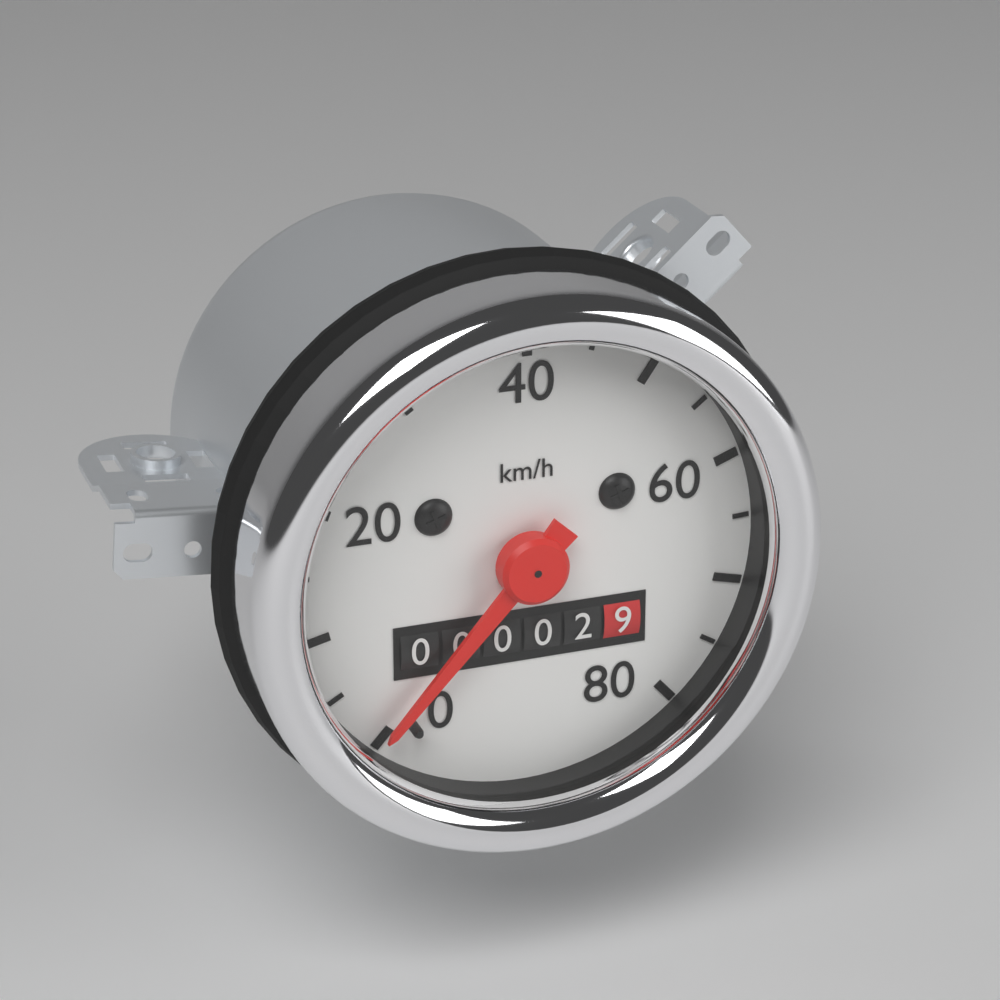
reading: 0 km/h
